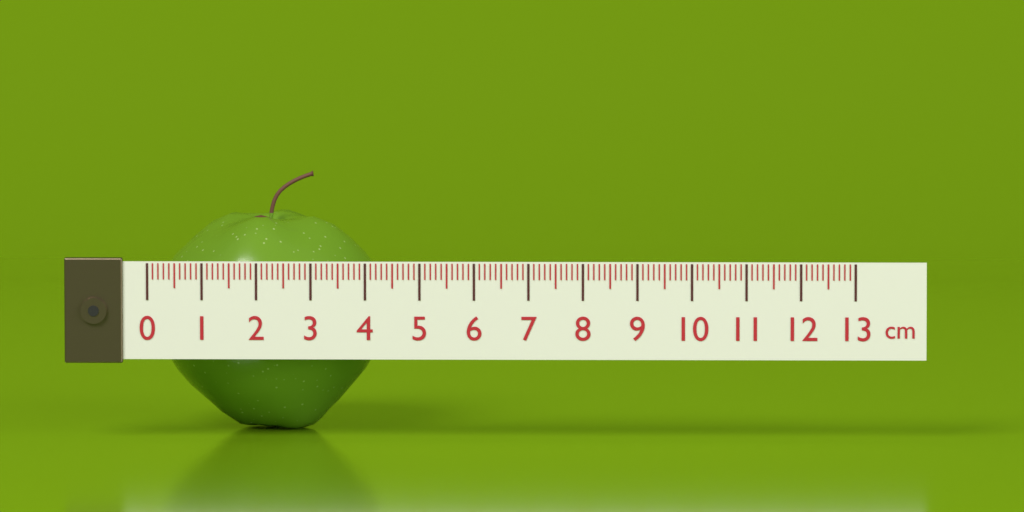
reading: 4.3 cm
